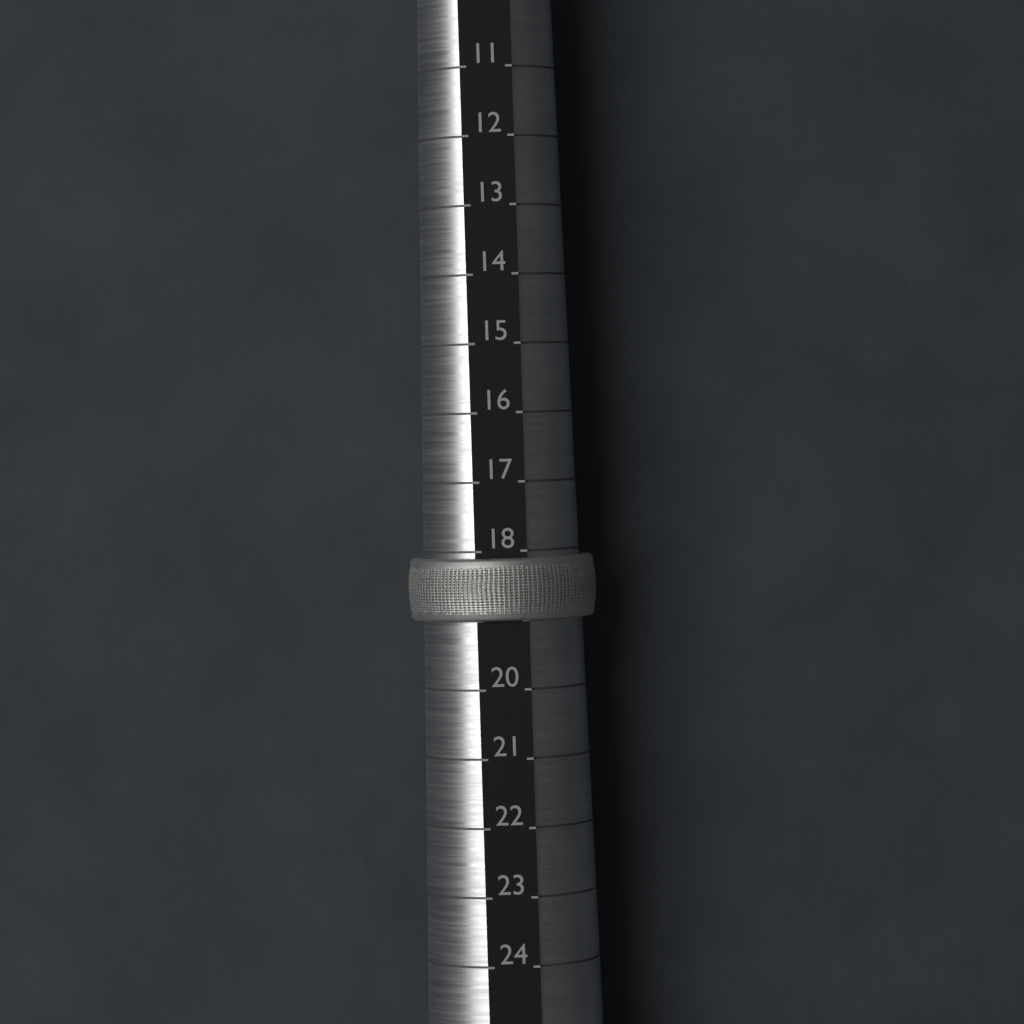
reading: 19 (no unit)
